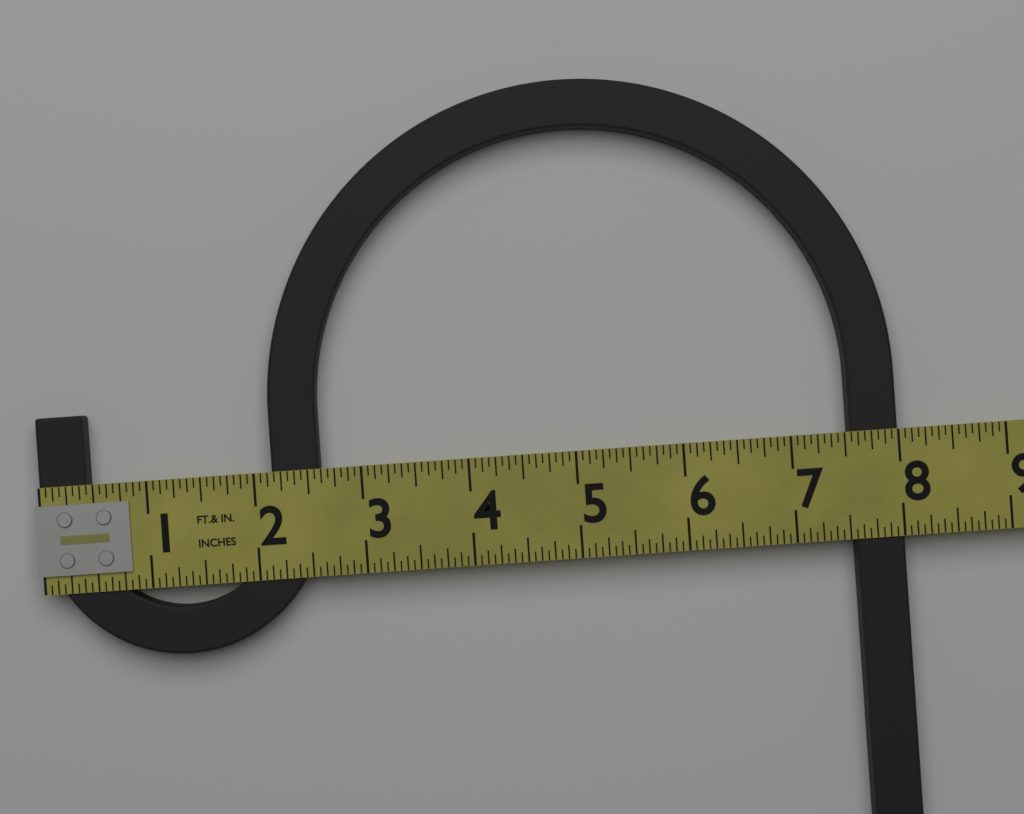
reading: 8.0000 in
